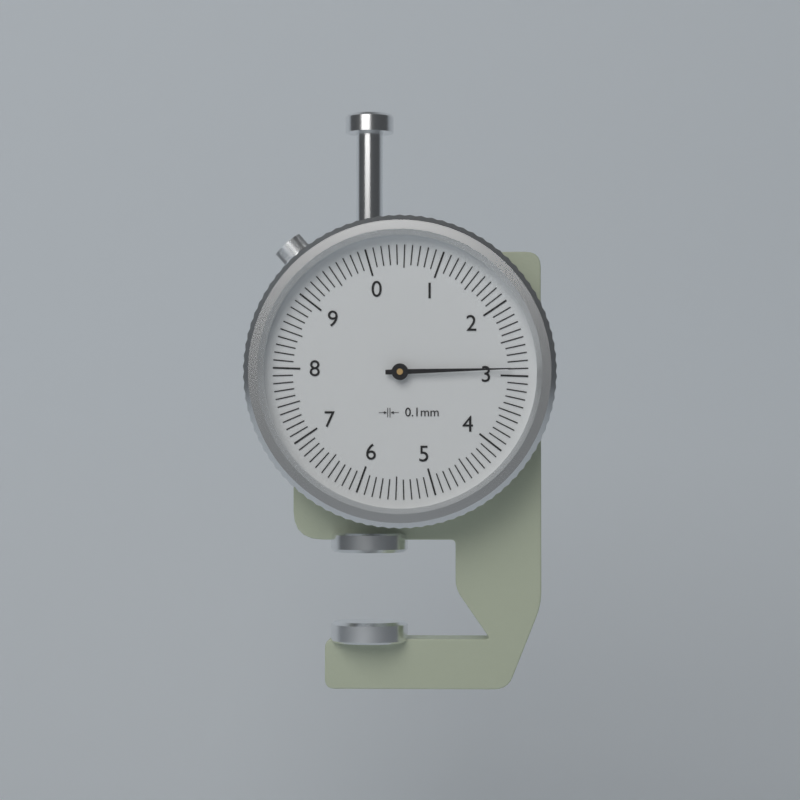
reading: 2.9 mm
